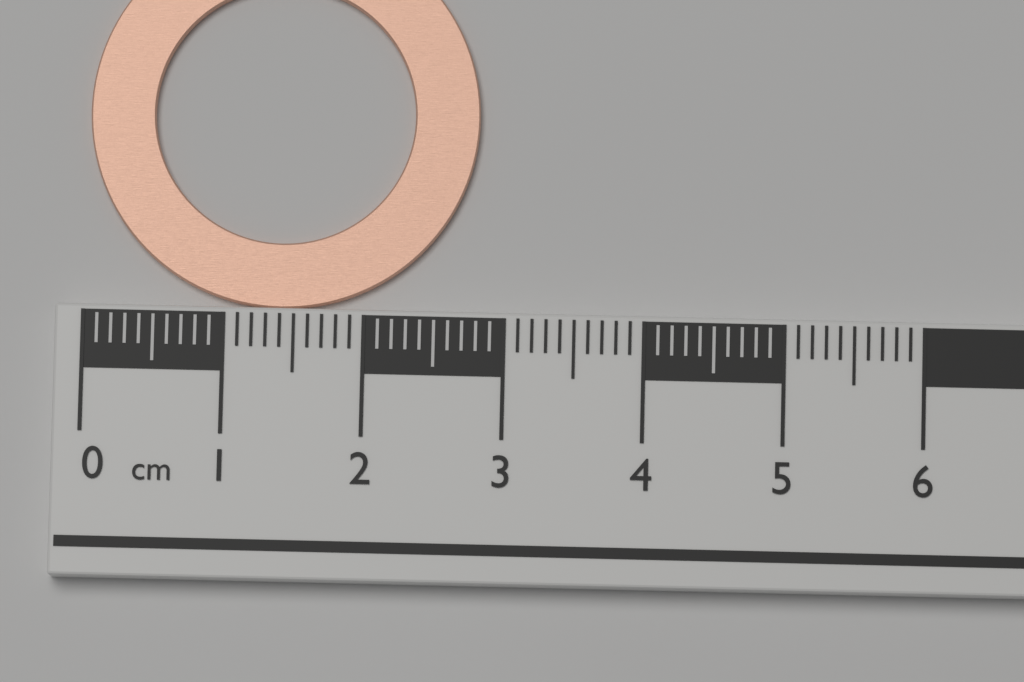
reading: 2.8 cm
